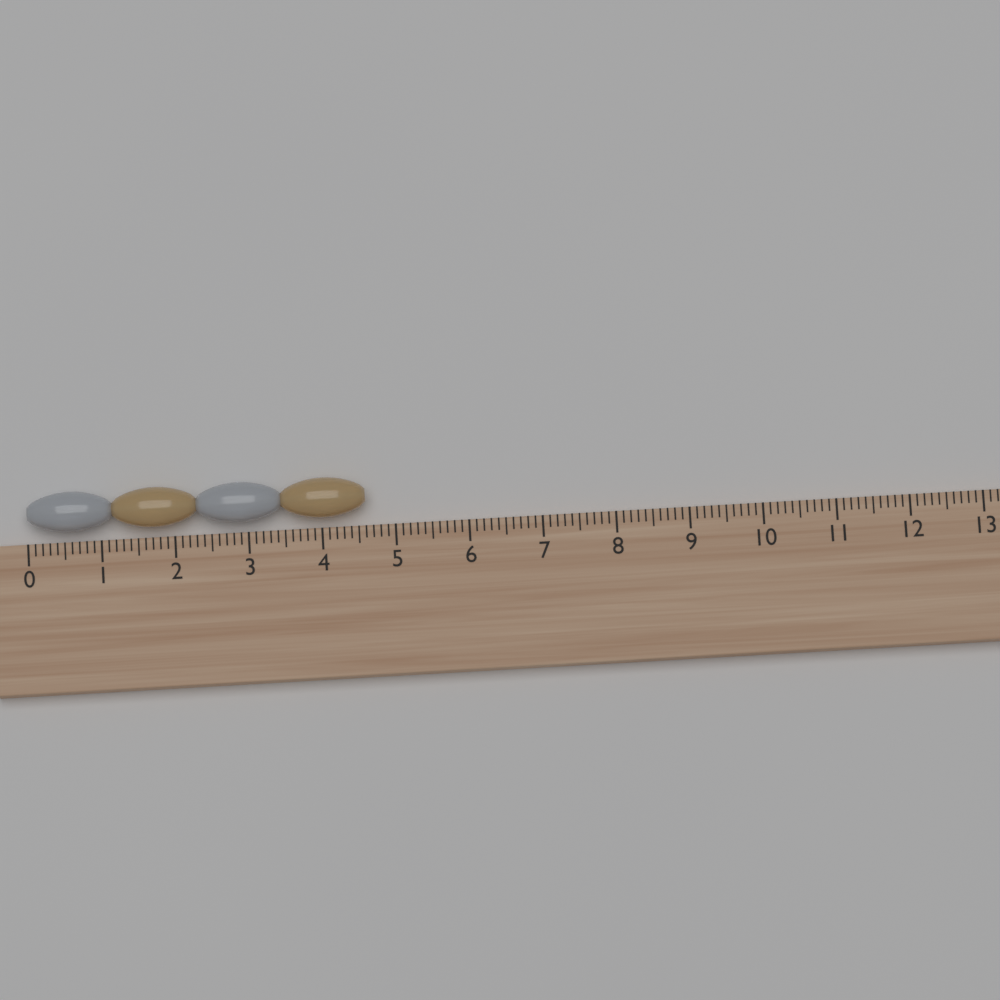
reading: 4.6 (no unit)
